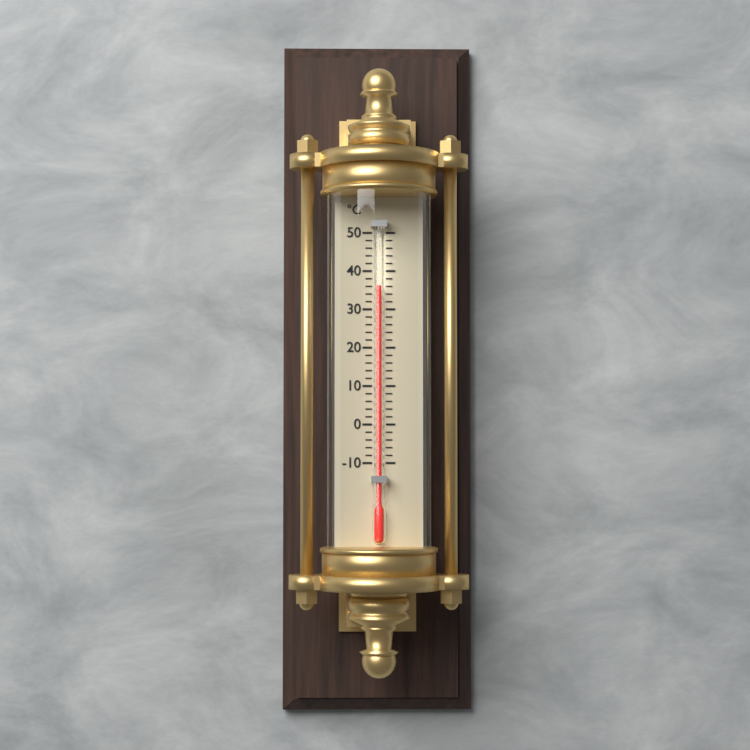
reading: 36 °C
